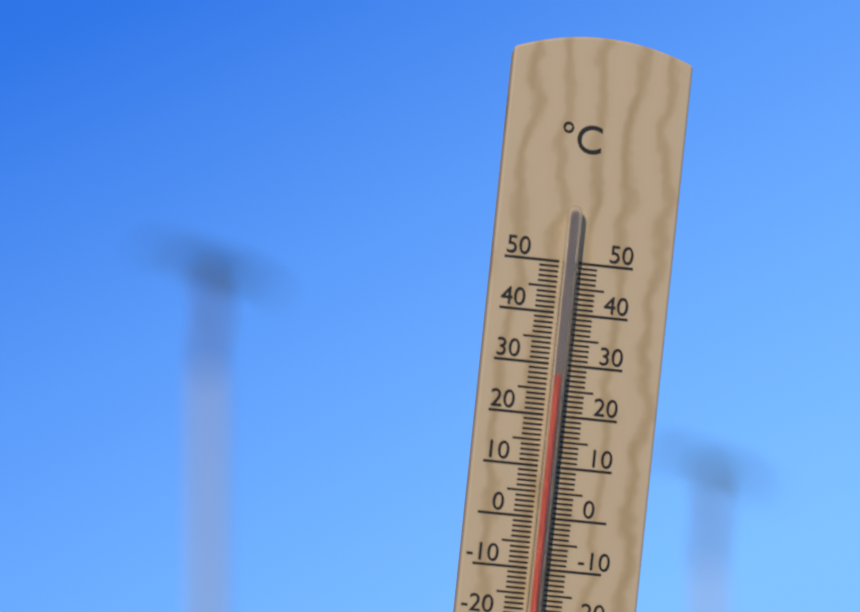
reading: 28 °C
